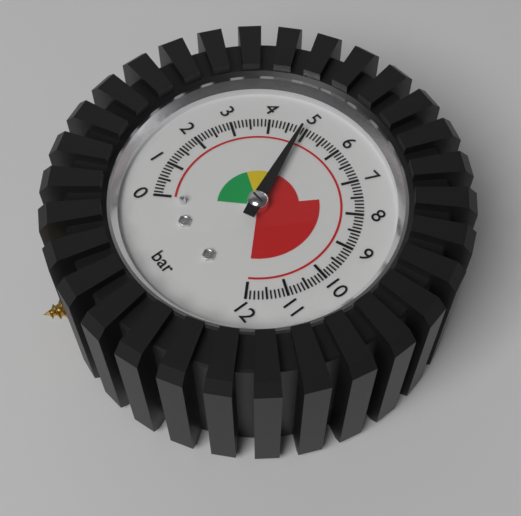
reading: 4.9 bar
